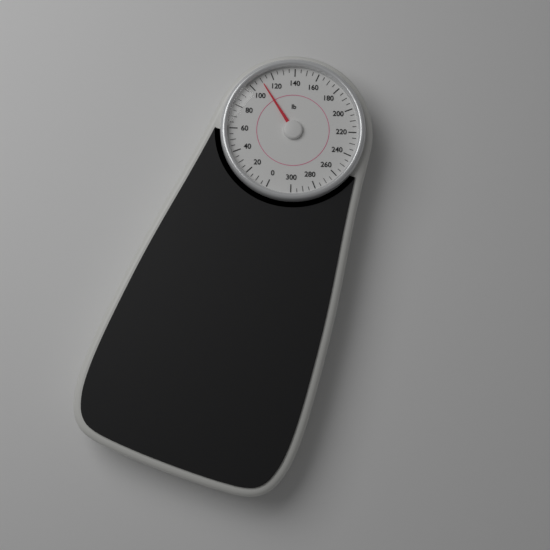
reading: 110 lb
